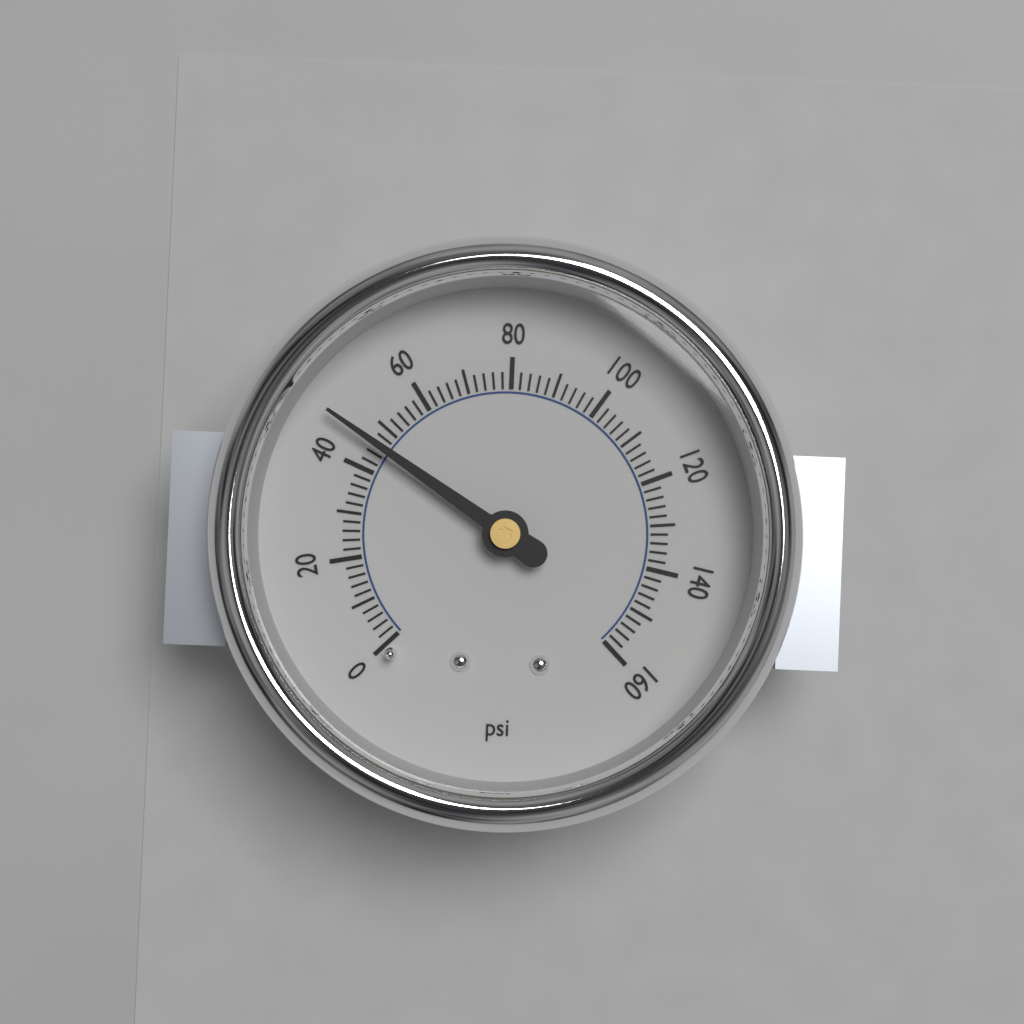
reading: 46 psi
